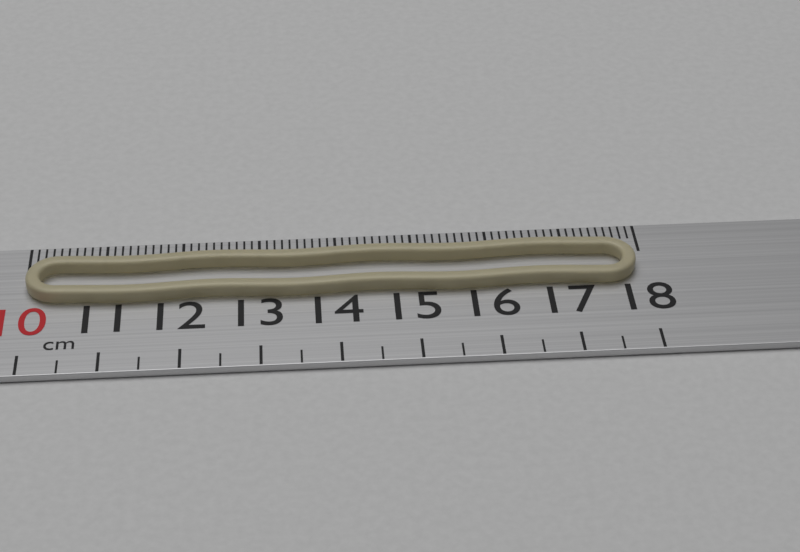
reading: 17.9 cm
